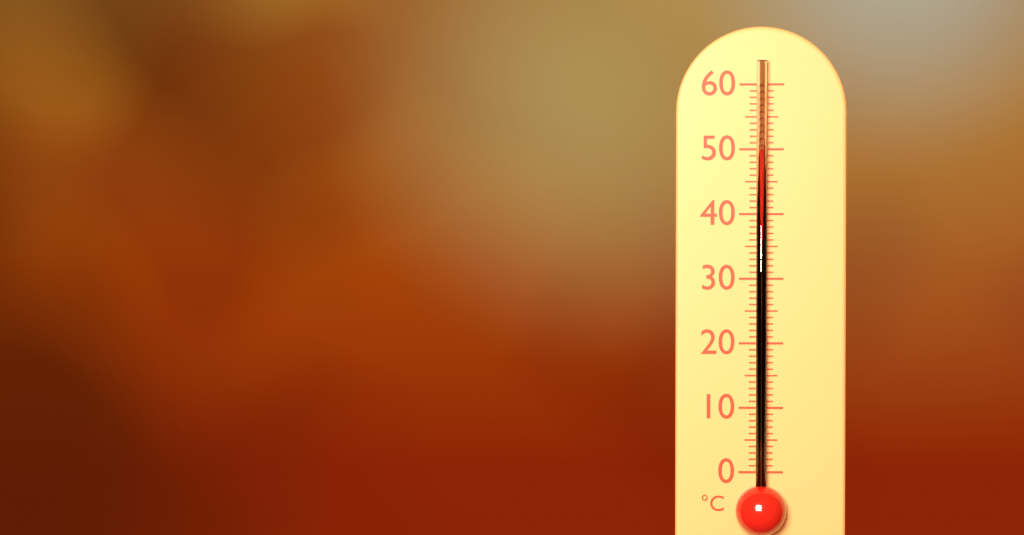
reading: 50 °C
